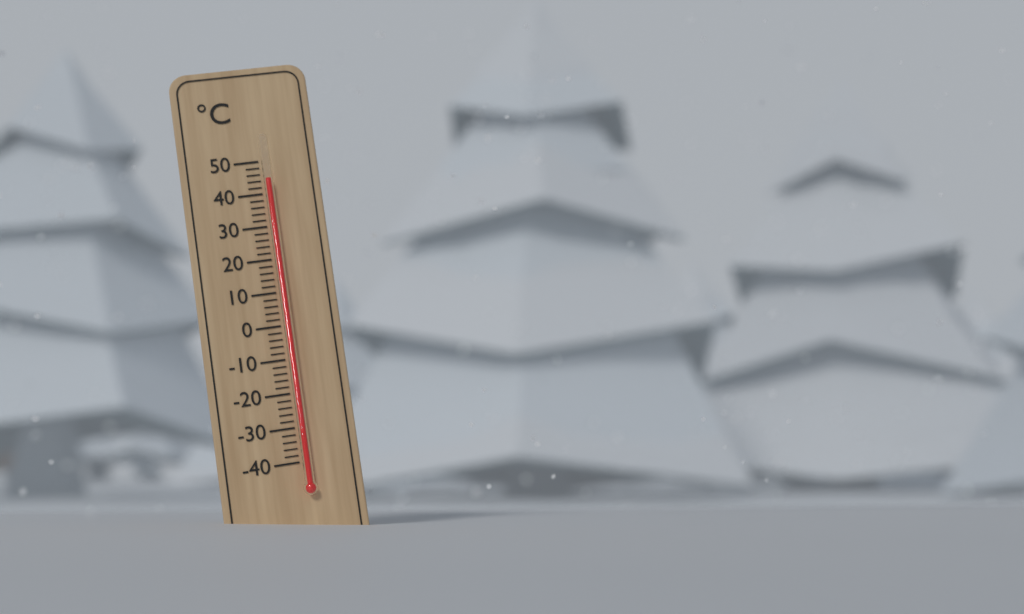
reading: 44 °C
